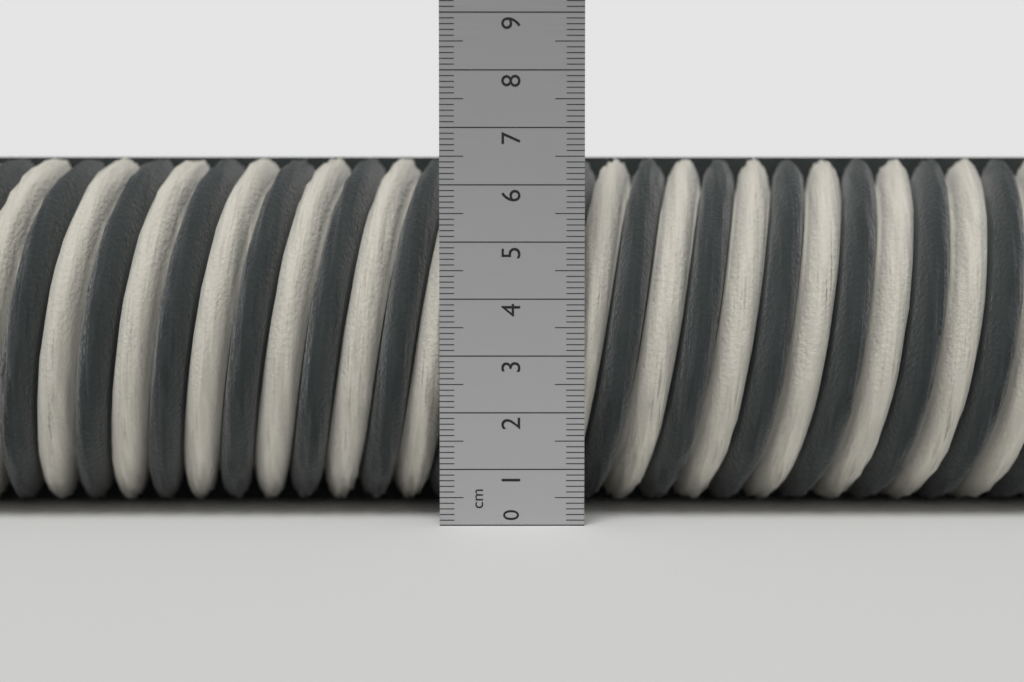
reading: 6.7 cm
